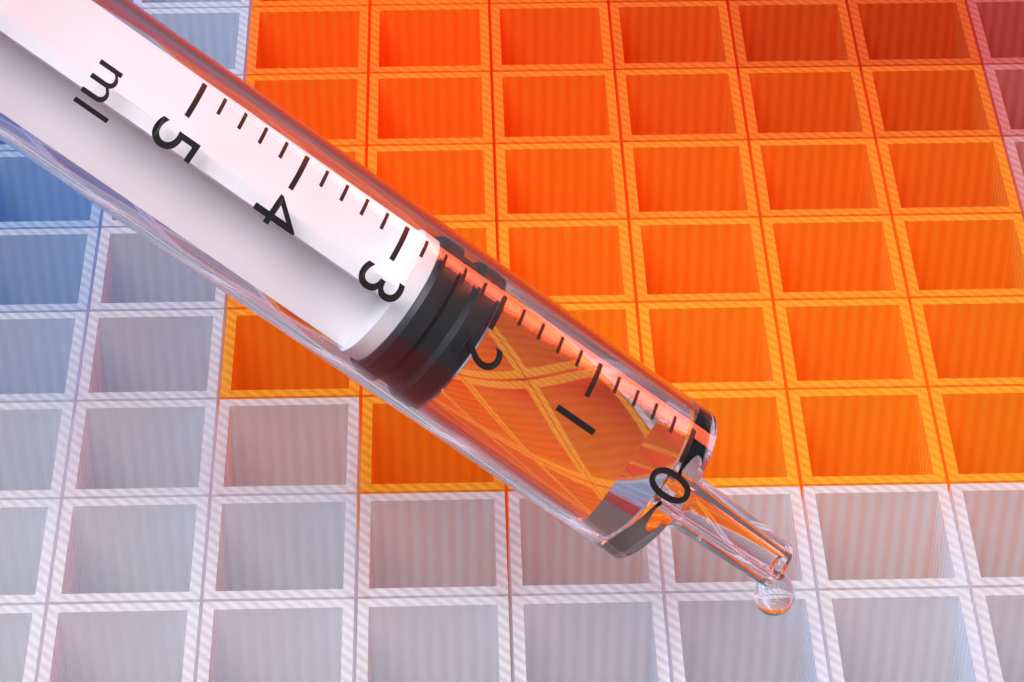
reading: 2.0 ml
